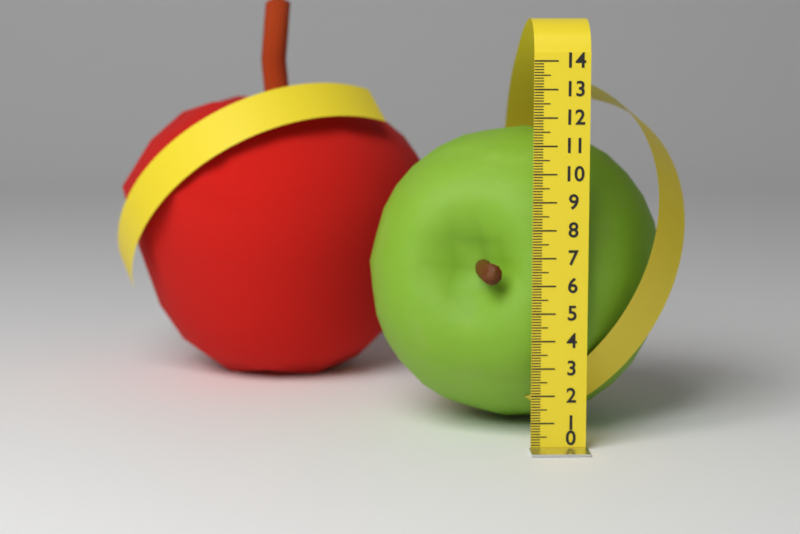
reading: 11.3 (no unit)
